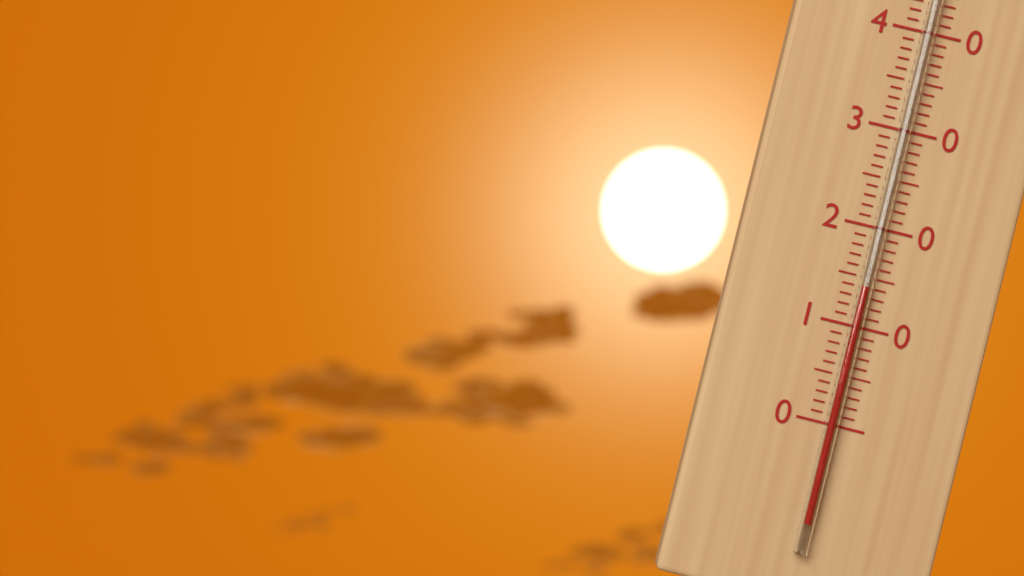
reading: 14 °C
